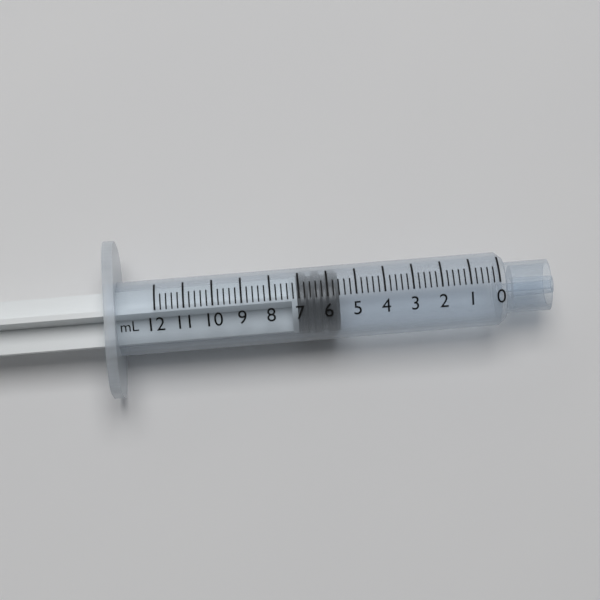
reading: 5.6 mL
